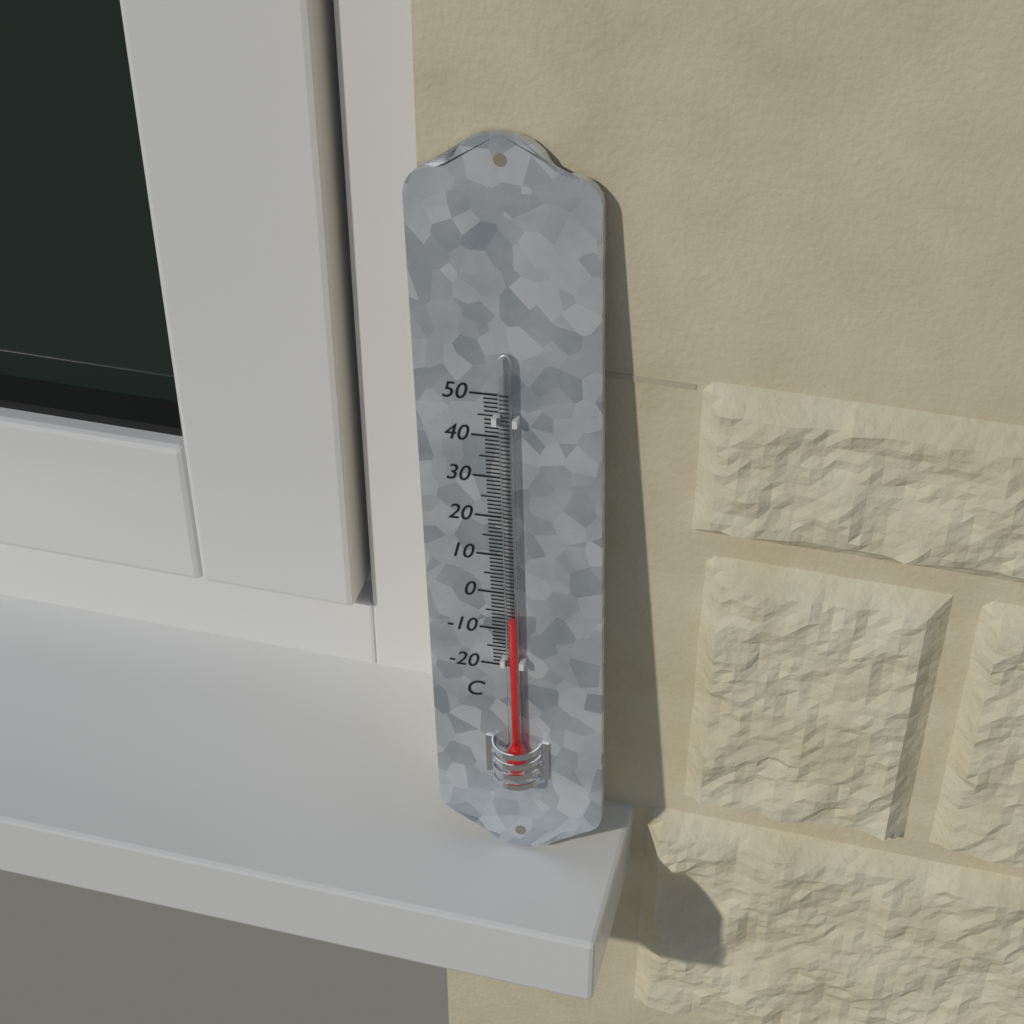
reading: -6 °C
